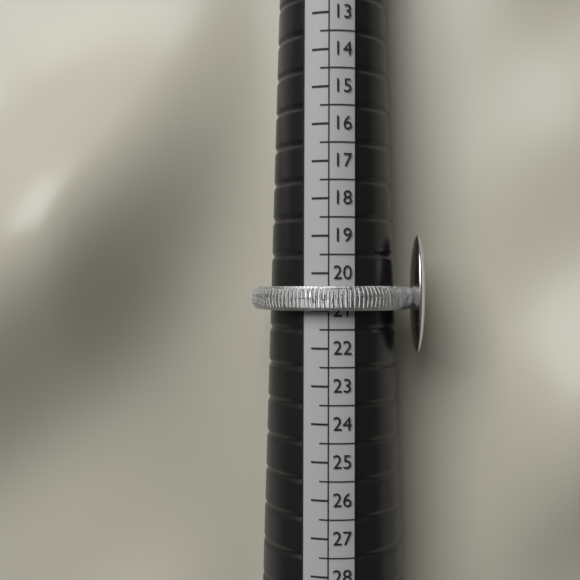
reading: 21.0 (no unit)
